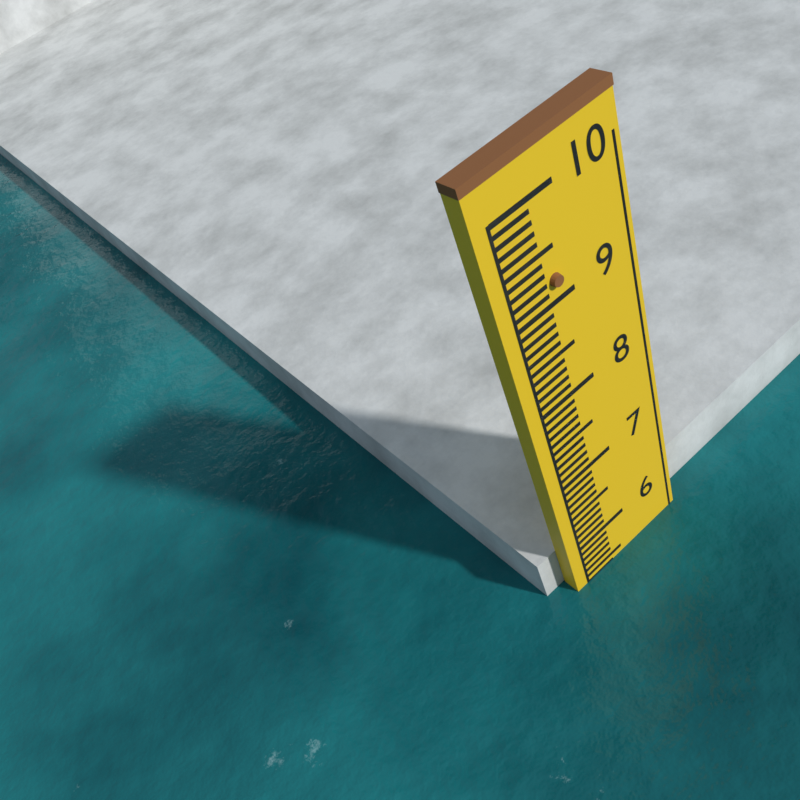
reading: 5.4 (no unit)
